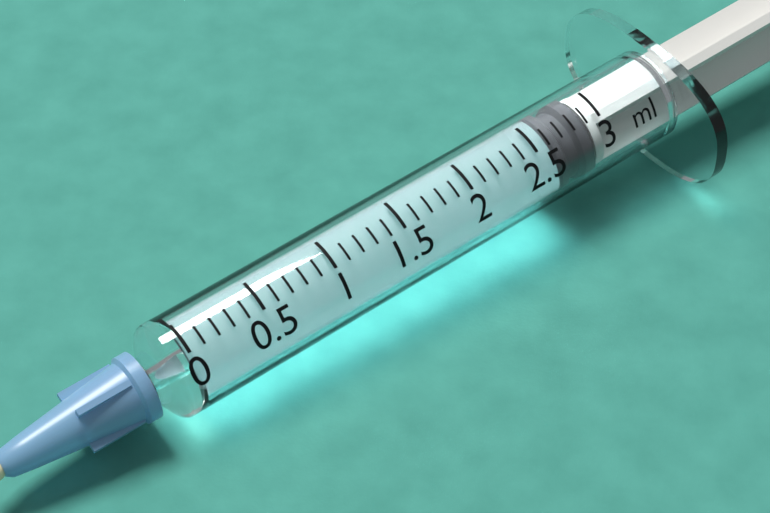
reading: 2.6 ml
